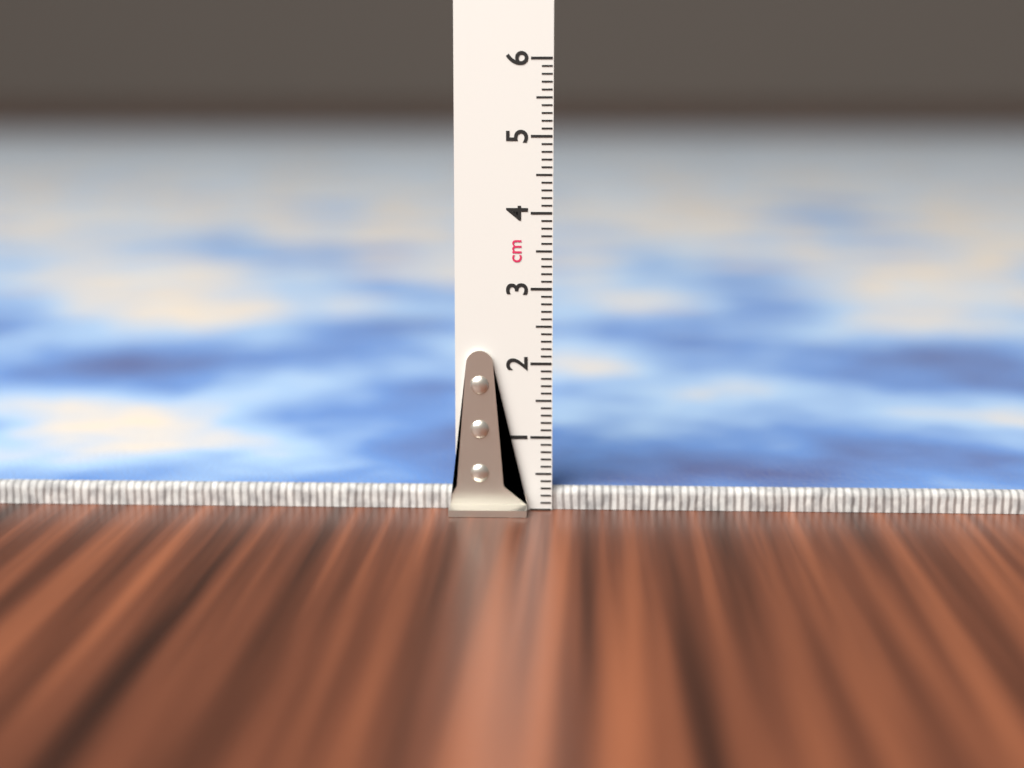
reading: 0.3 cm
